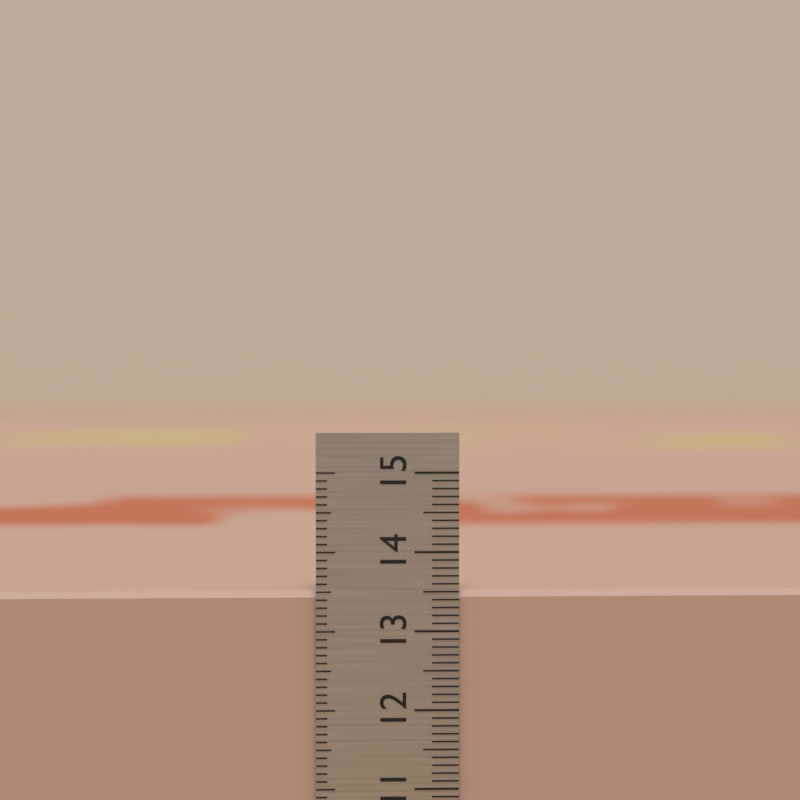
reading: 13.5 cm
